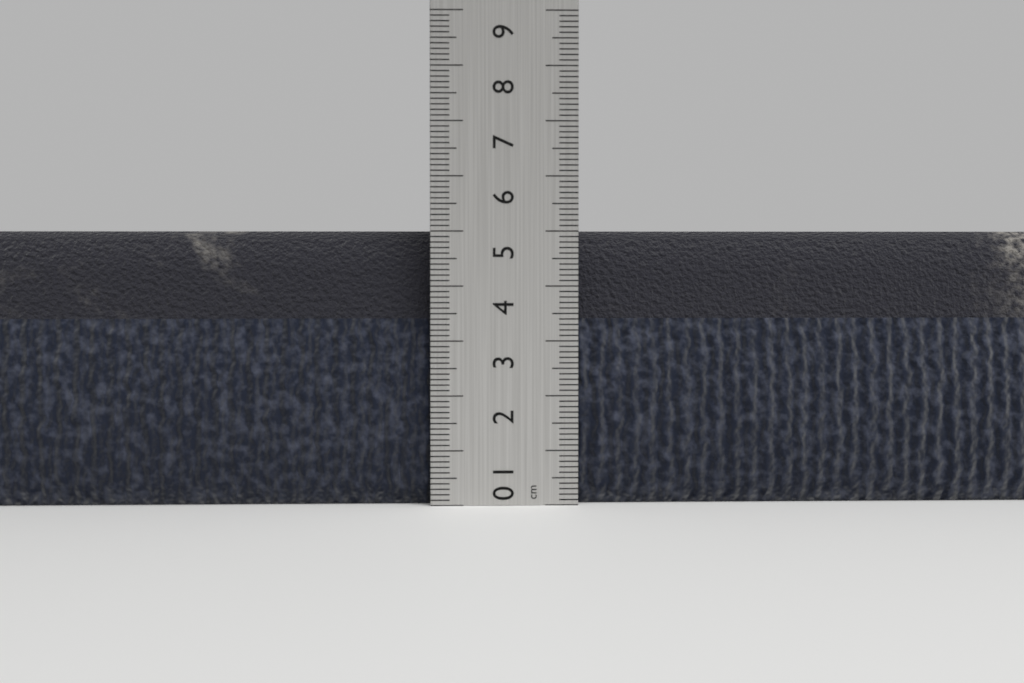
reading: 5.0 cm
